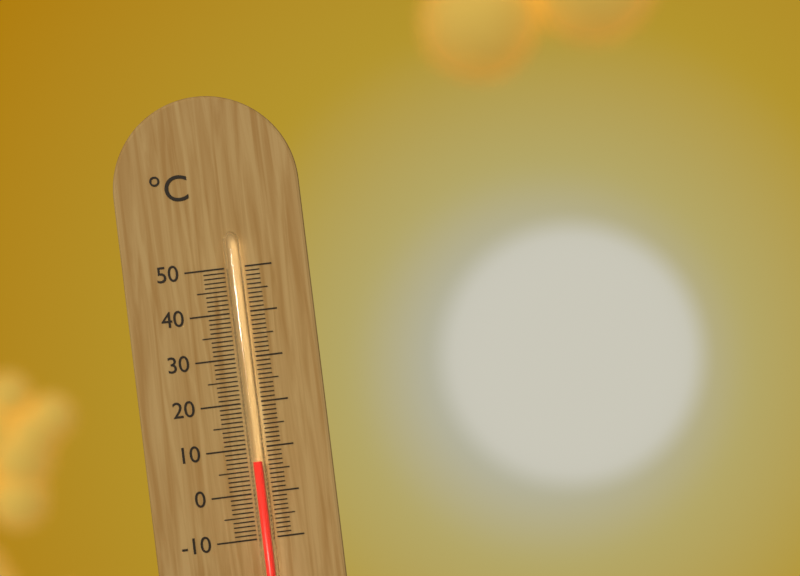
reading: 7 °C
